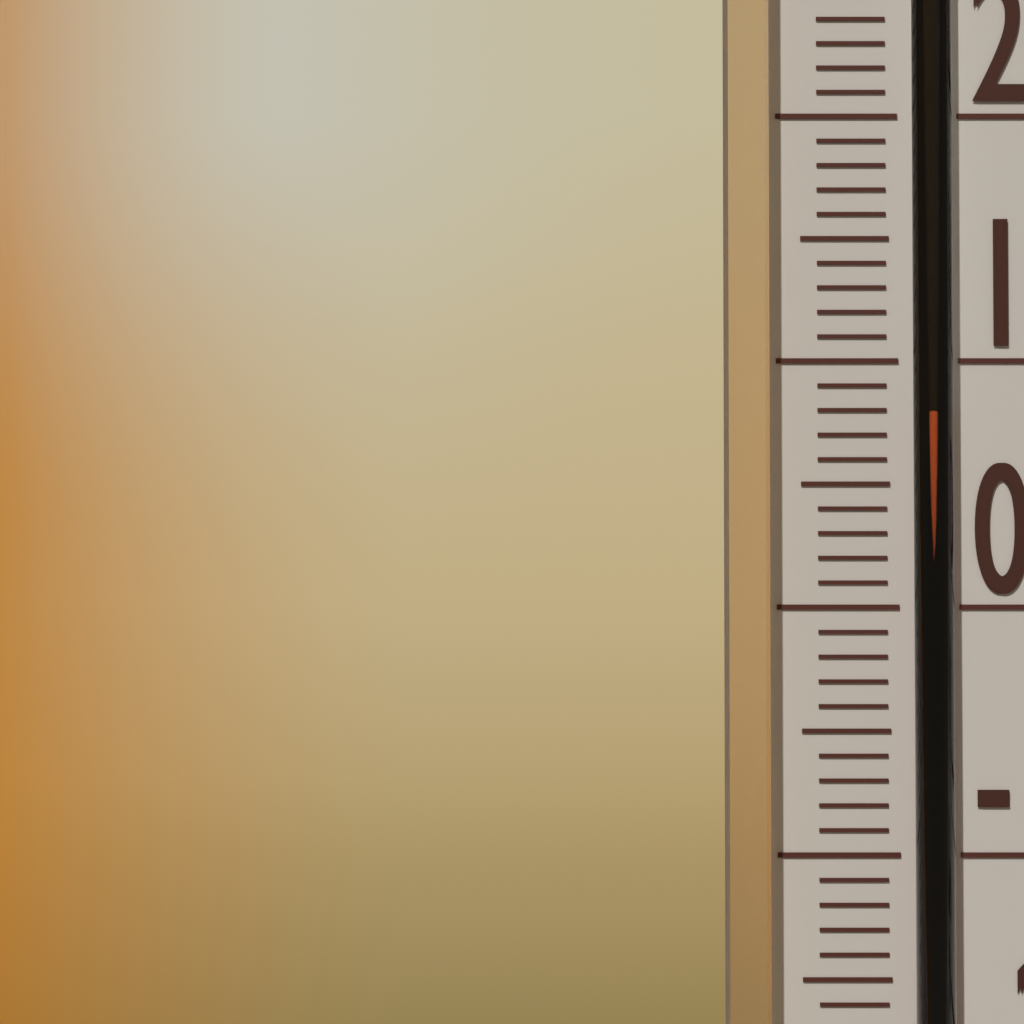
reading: 8 °C
